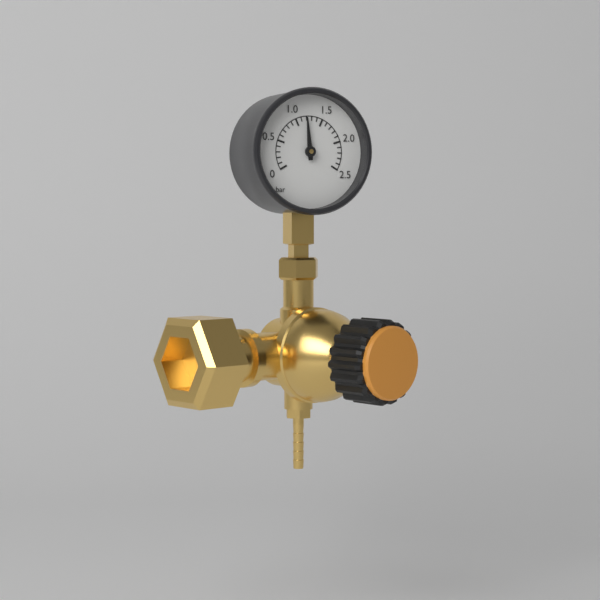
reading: 1.2 bar
